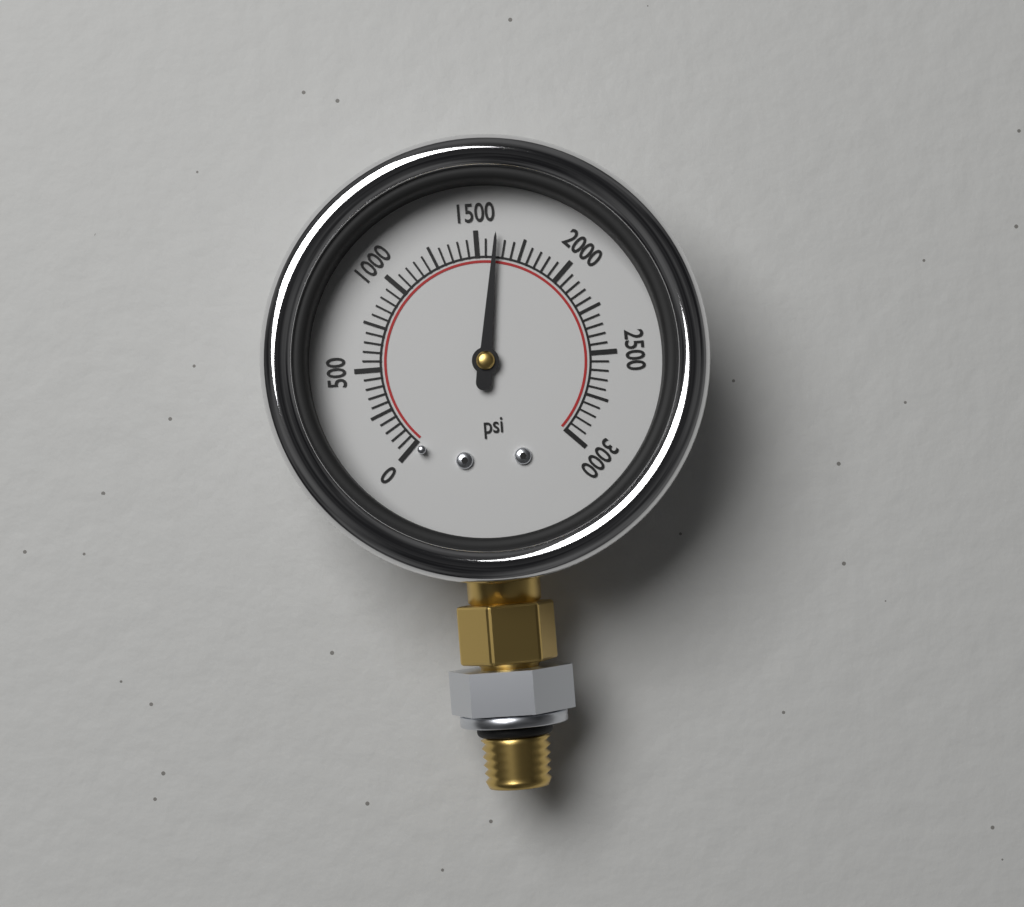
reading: 1600 psi
